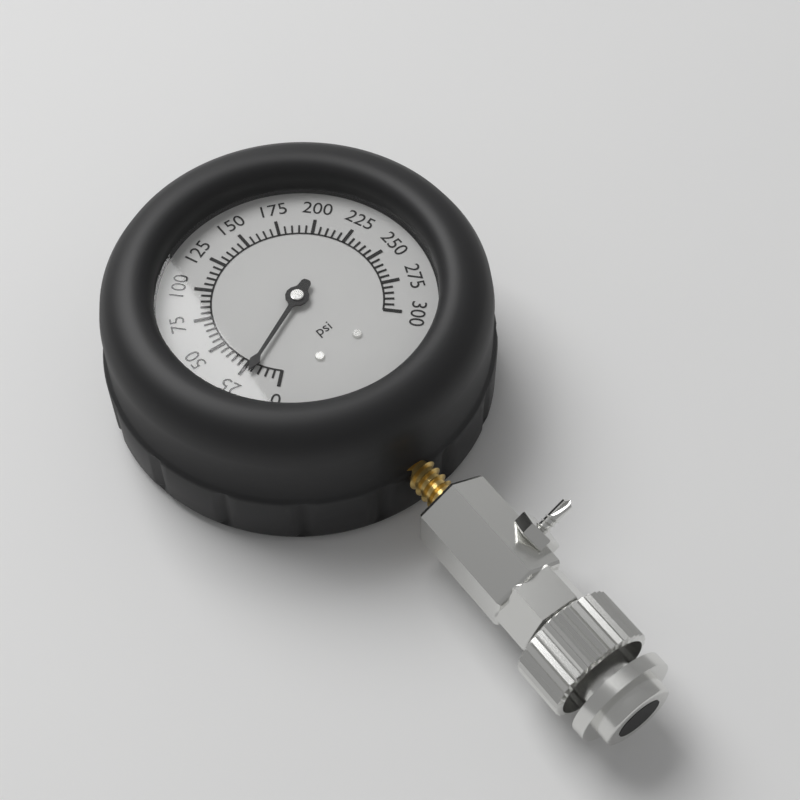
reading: 20 psi
